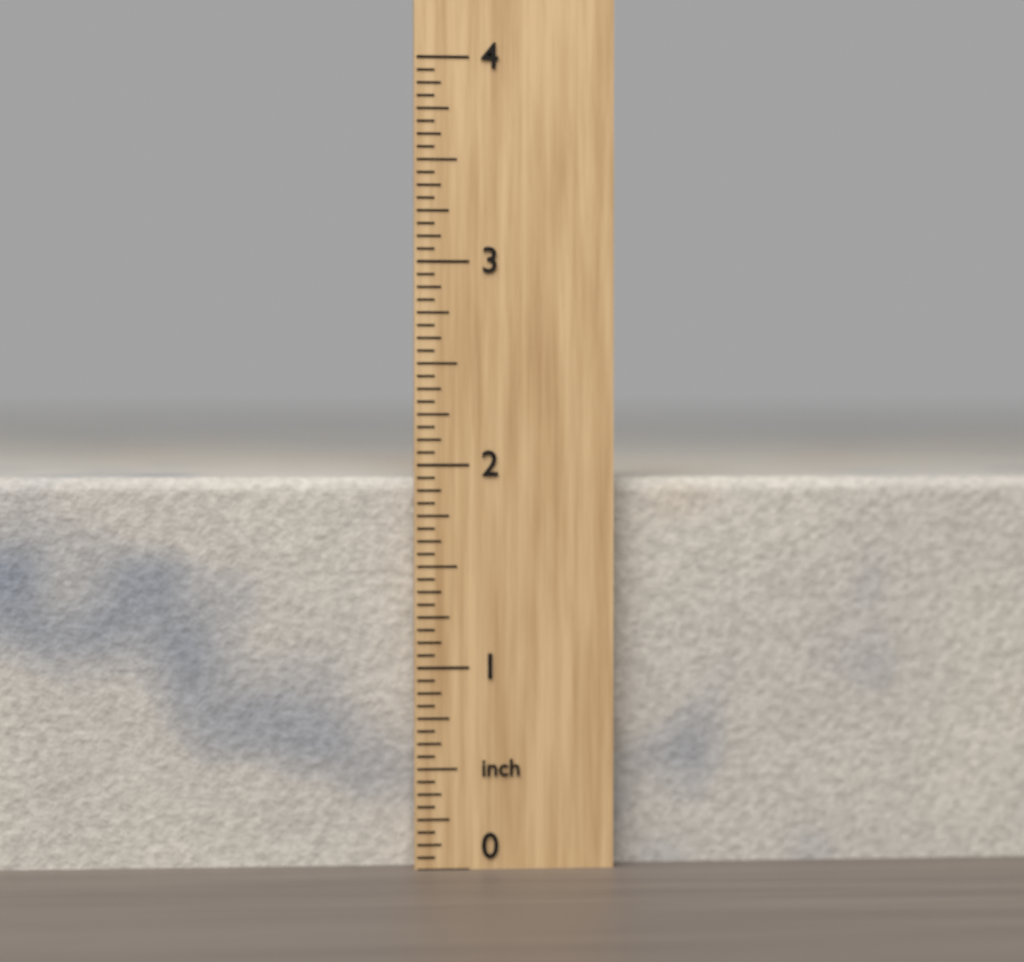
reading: 1.9375 inch
